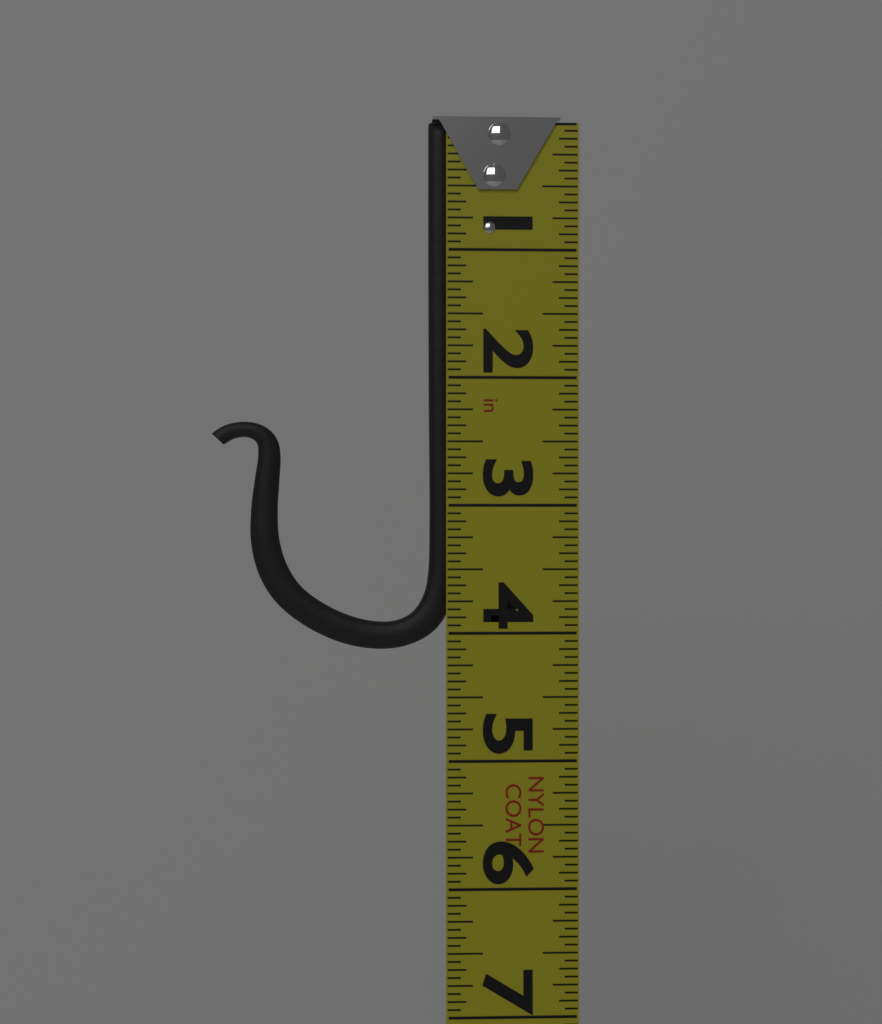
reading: 4.1250 in
